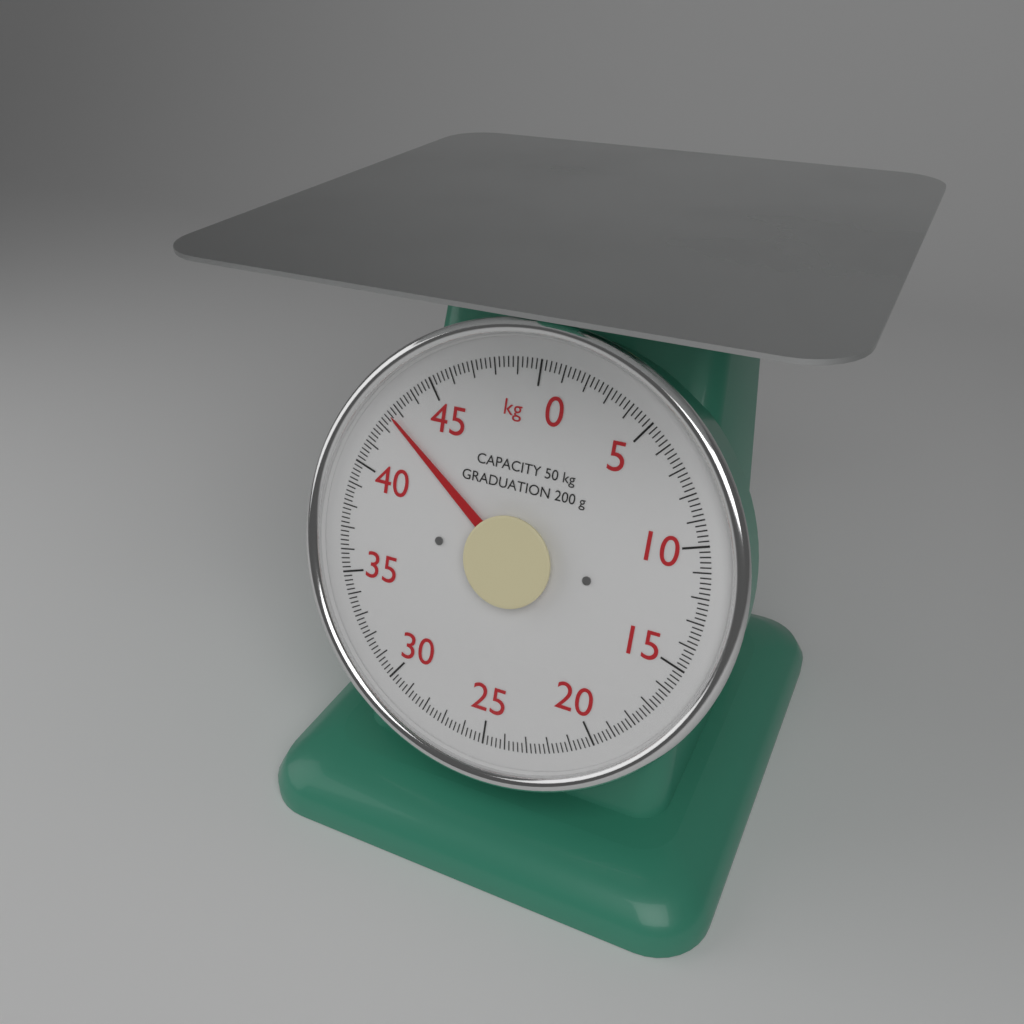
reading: 42.6 kg
